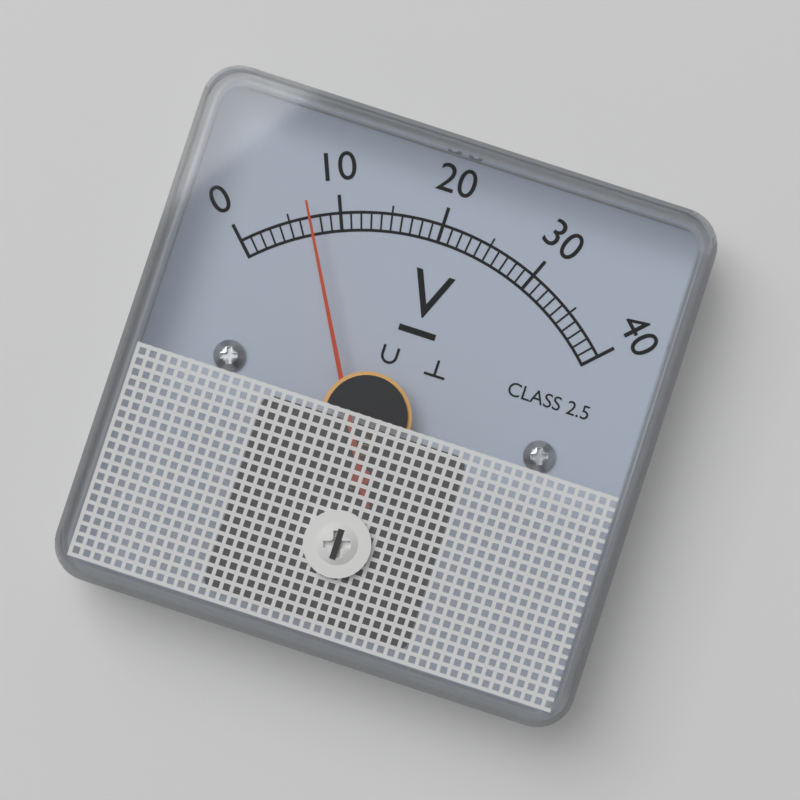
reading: 7 V
